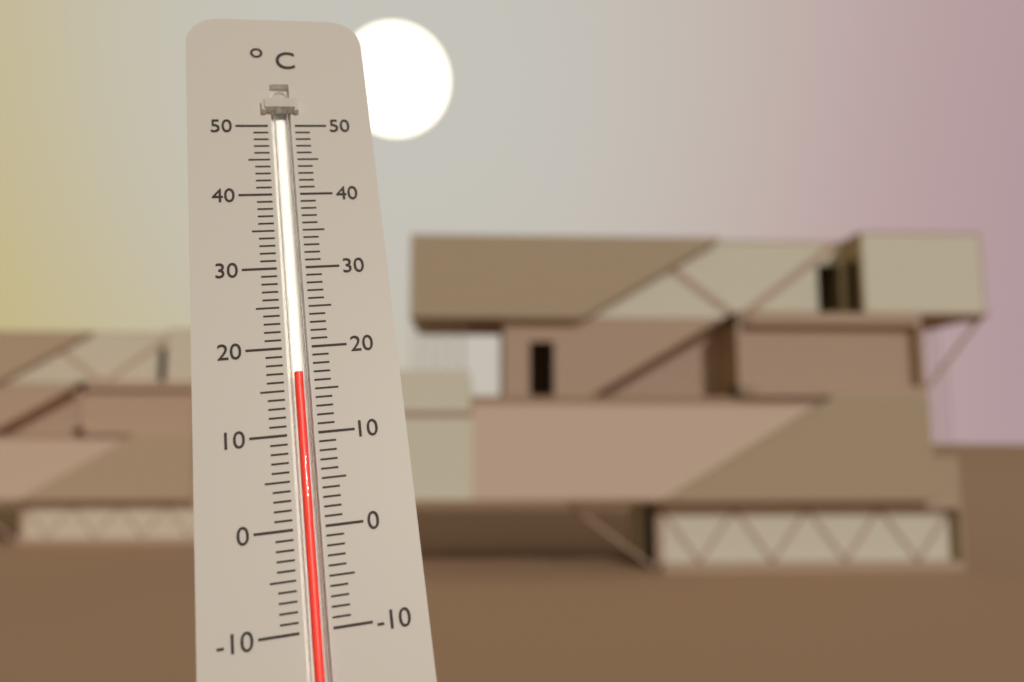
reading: 17 °C
